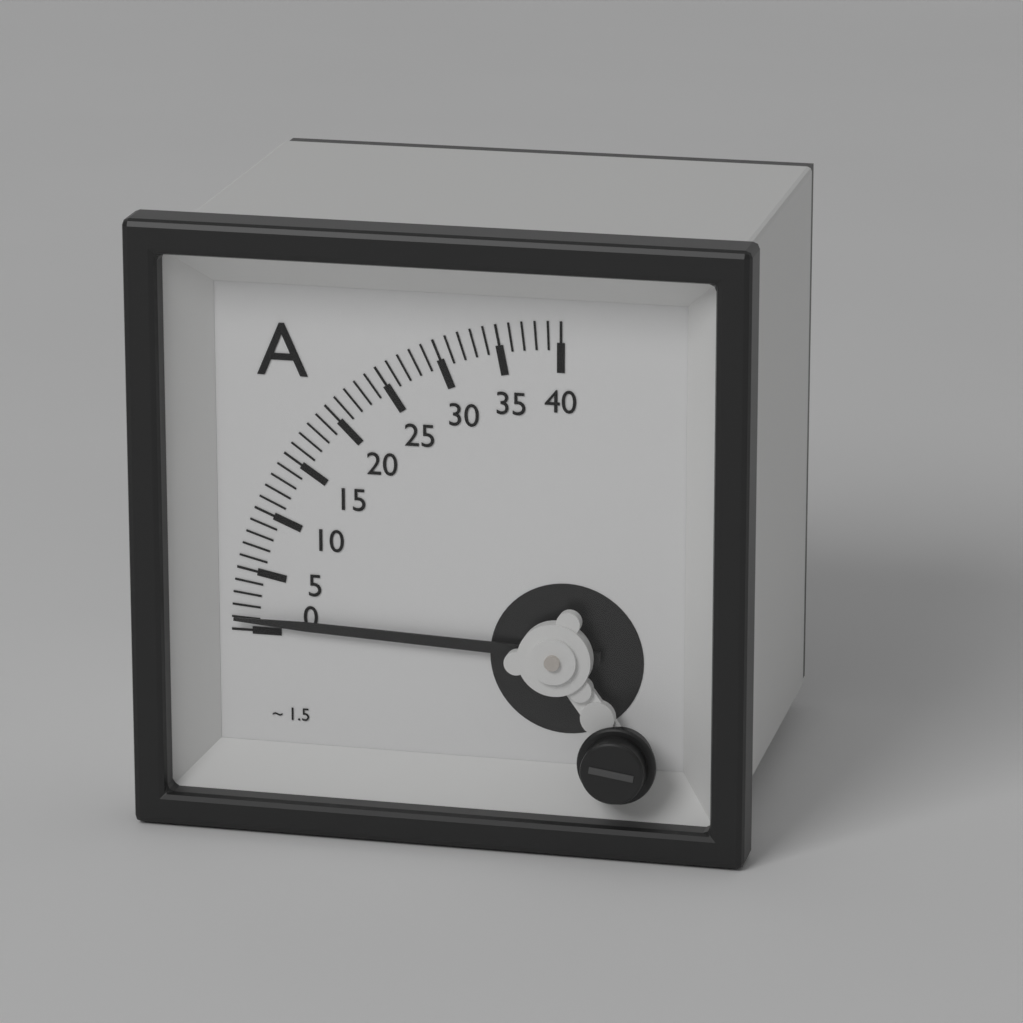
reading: 1 A
